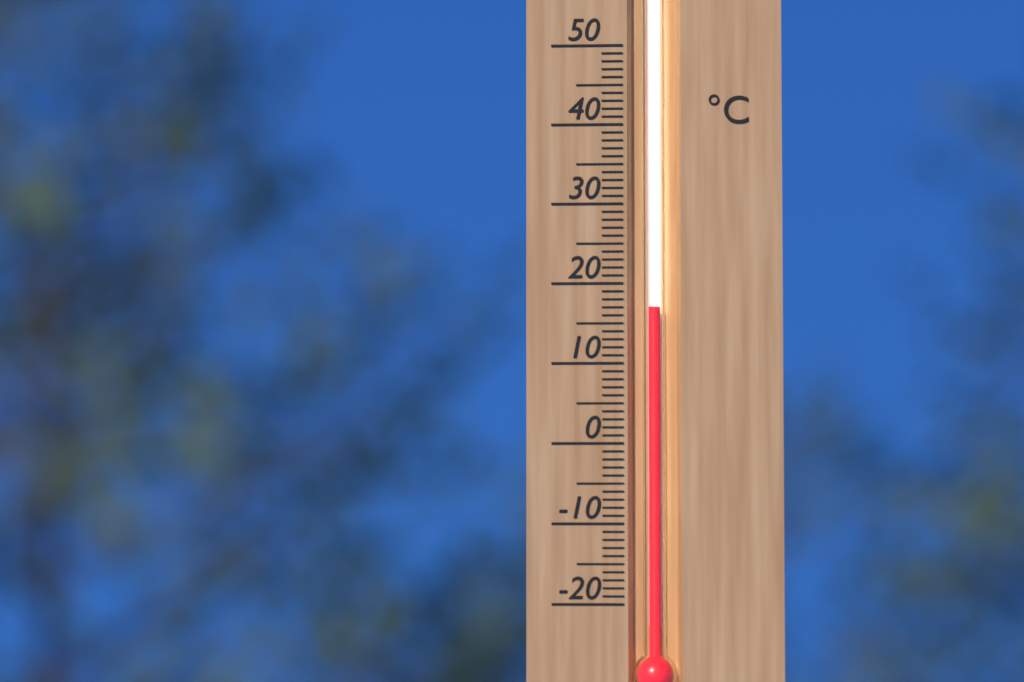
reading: 17 °C
